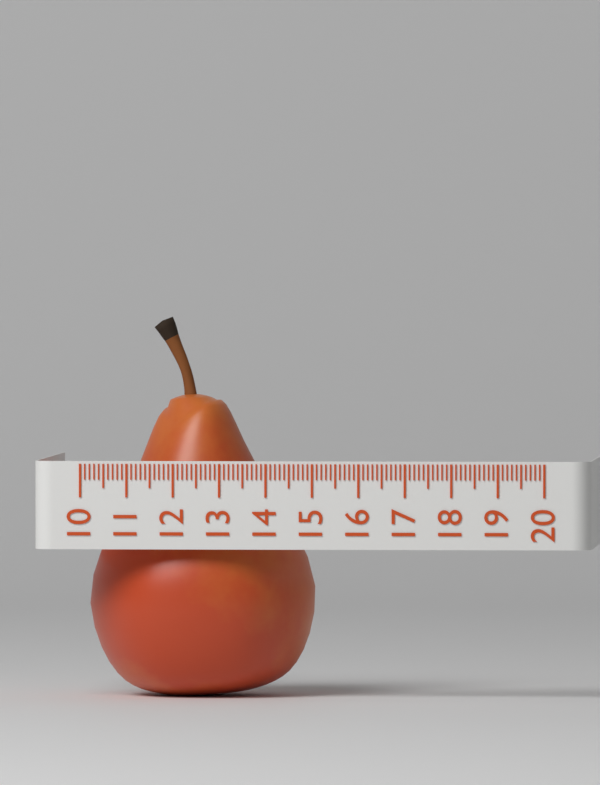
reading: 14.9 (no unit)
